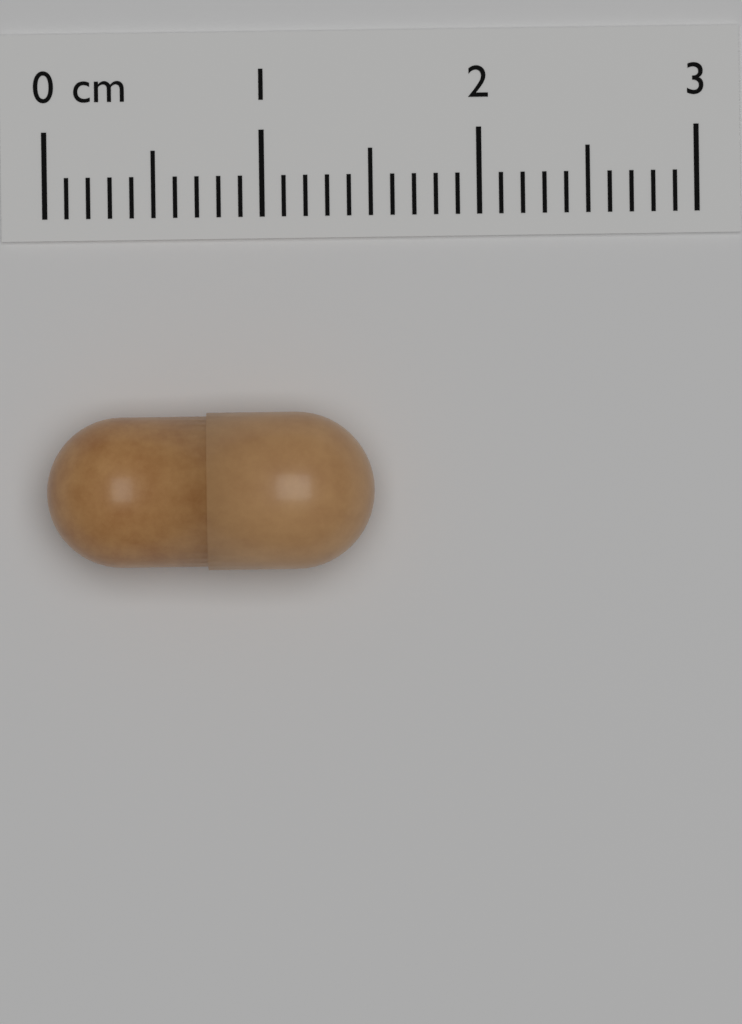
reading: 1.5 cm
